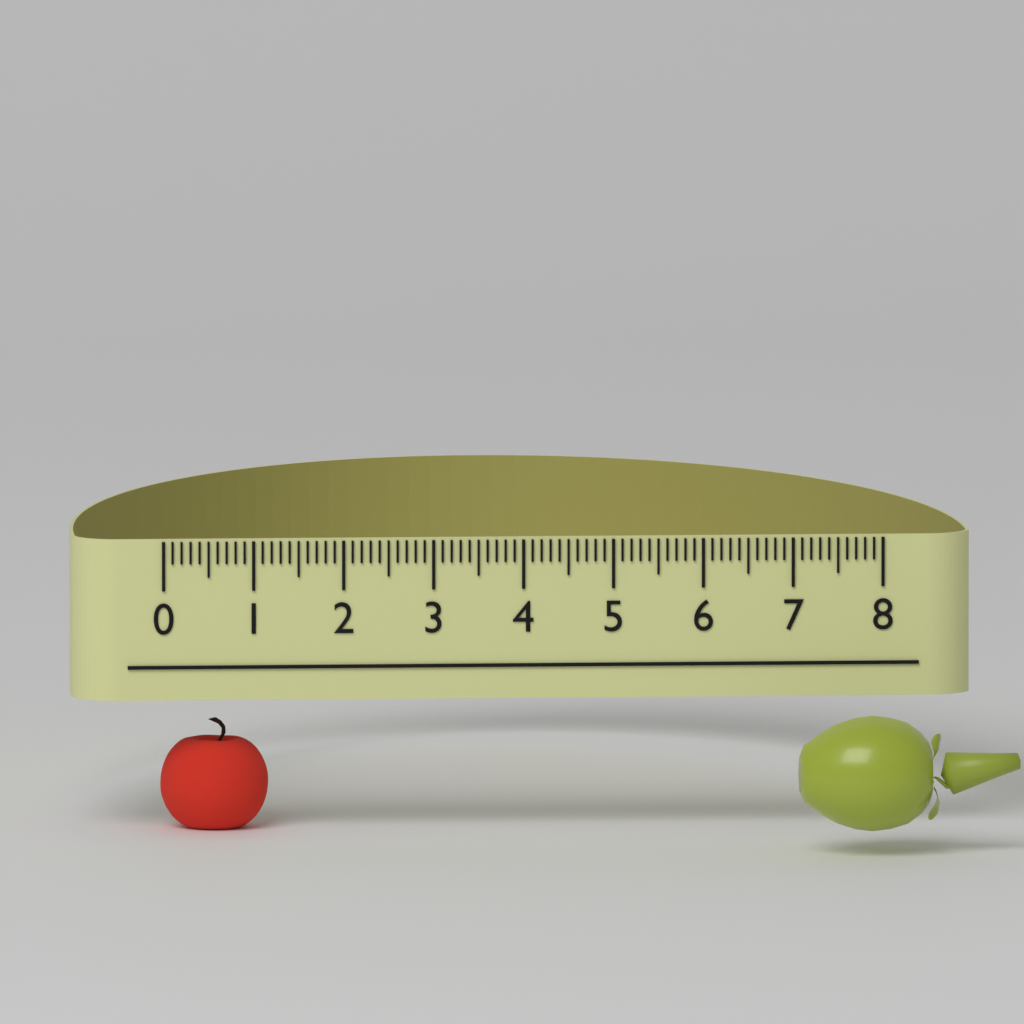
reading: 1.2 (no unit)
